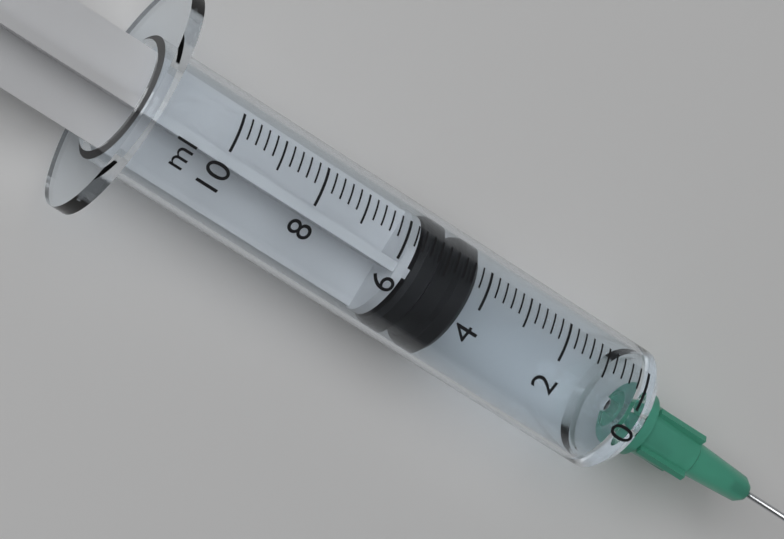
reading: 4.2 ml
